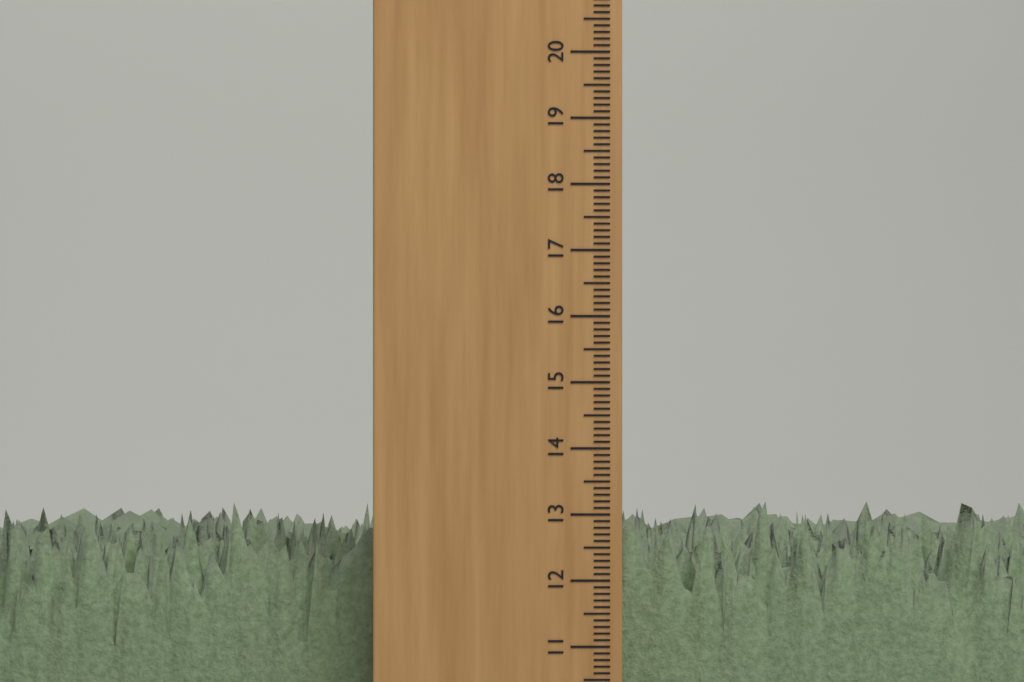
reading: 13.2 cm
